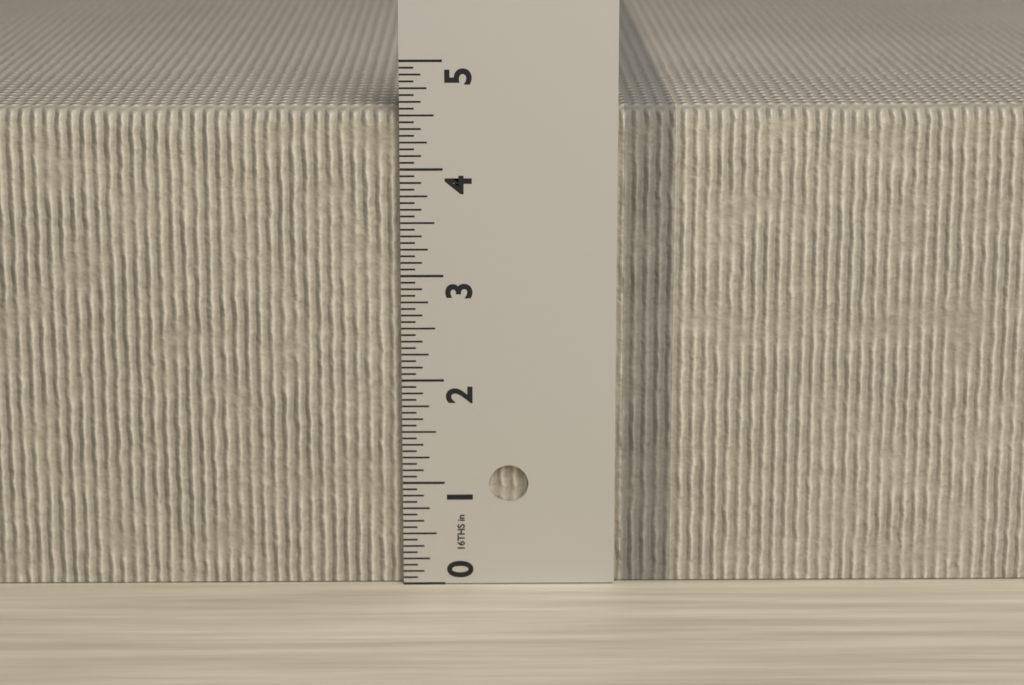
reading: 4.5625 in
